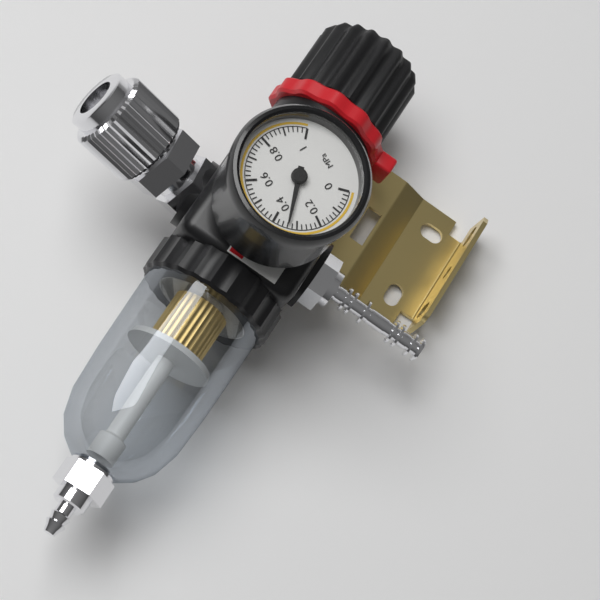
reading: 0.34 MPa
